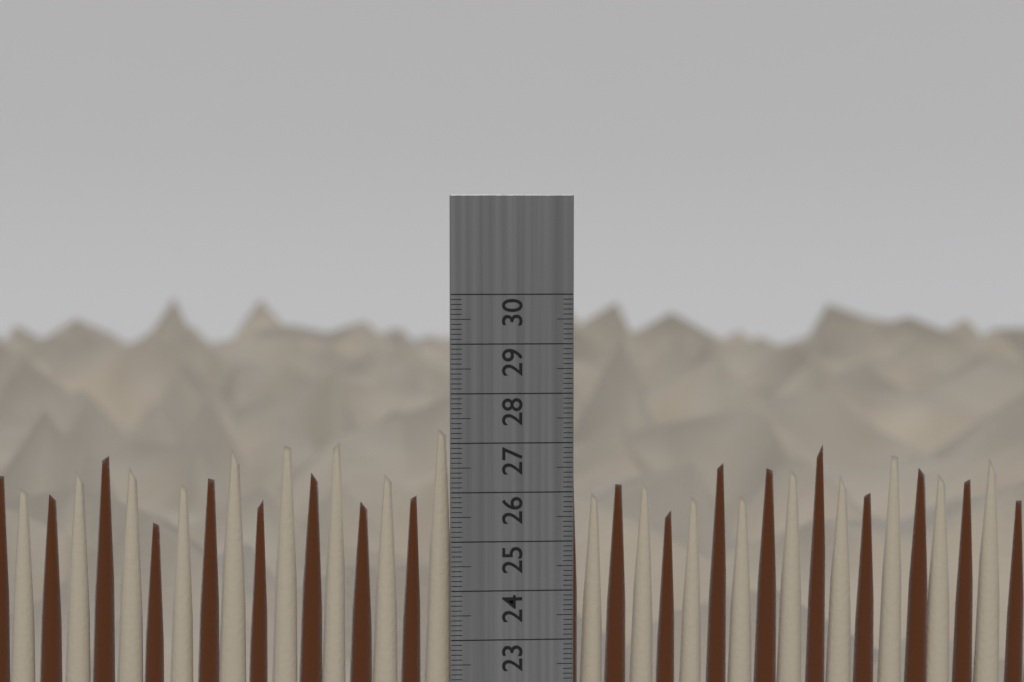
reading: 27.4 cm
